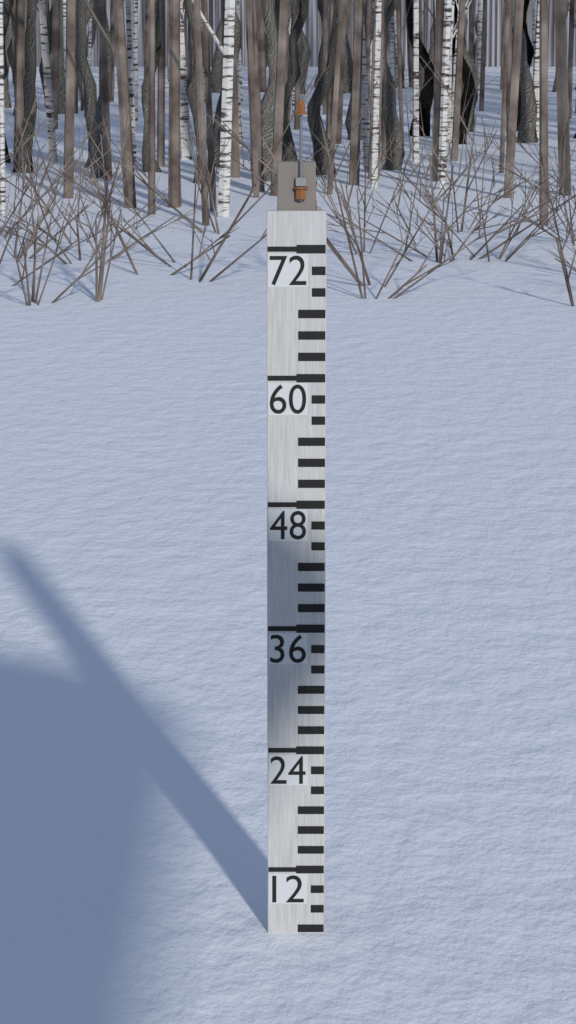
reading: 5.5 (no unit)
